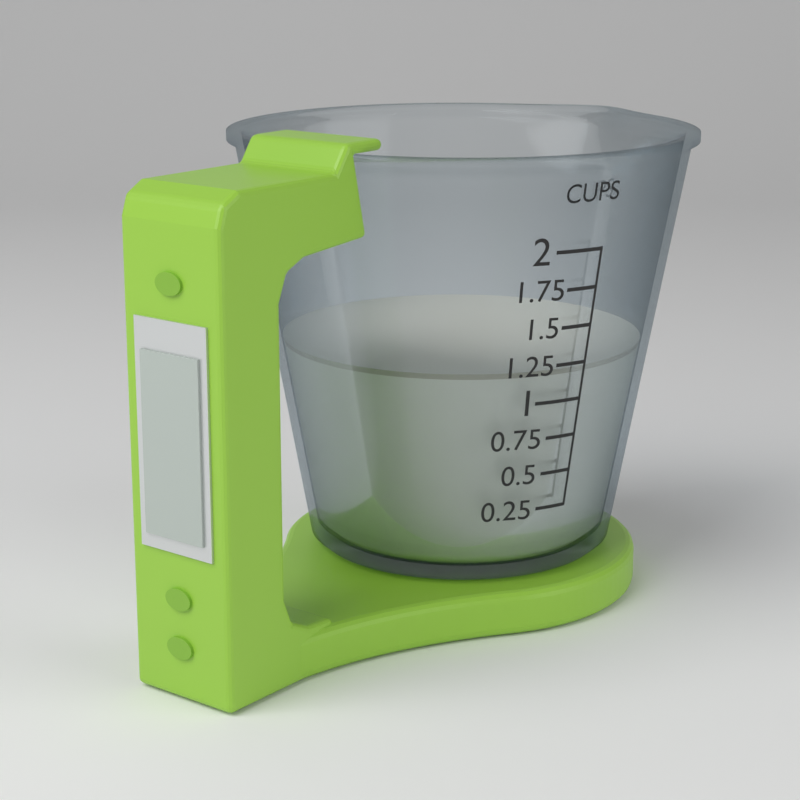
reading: 1.20 cups
